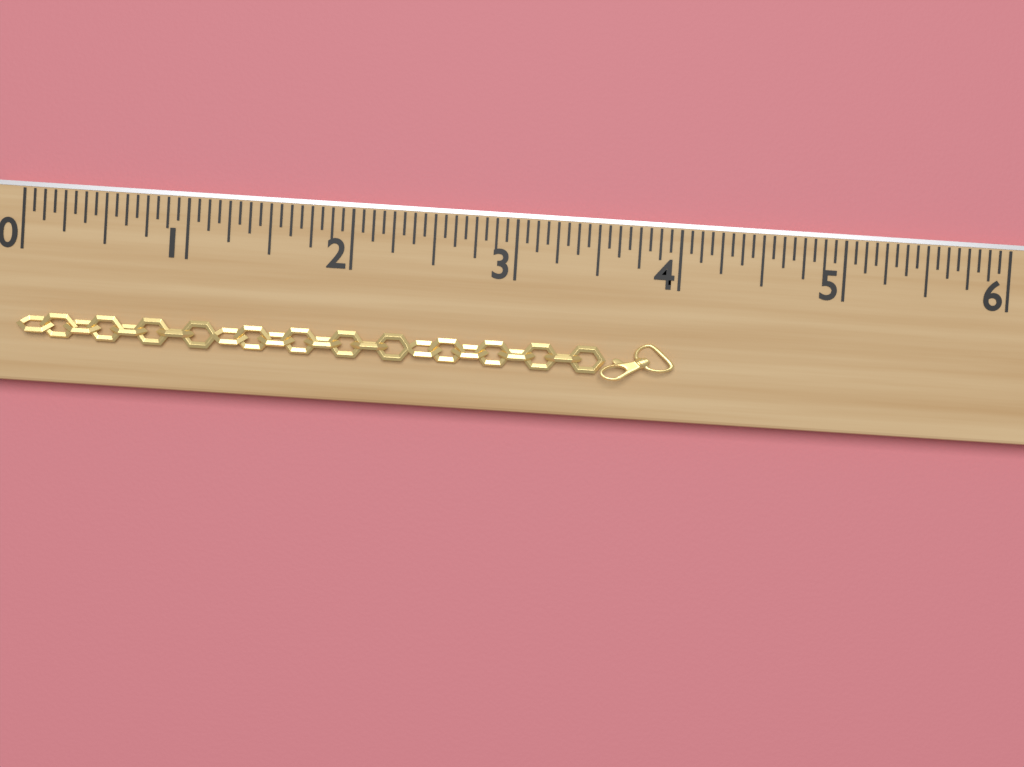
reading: 4.0000 (no unit)
